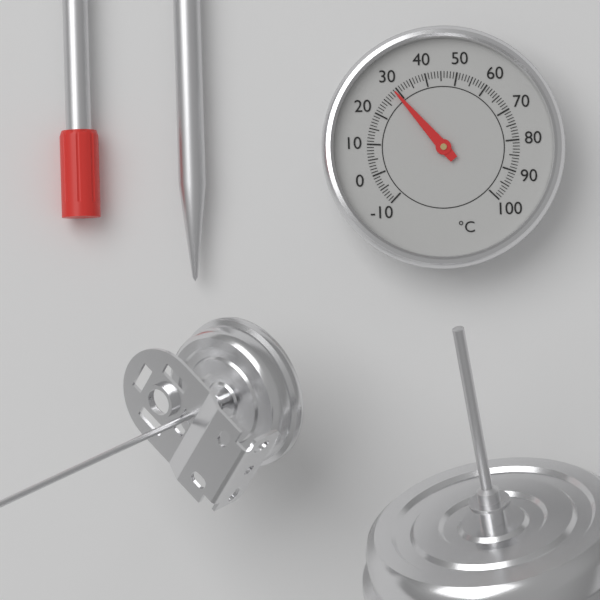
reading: 29 °C
